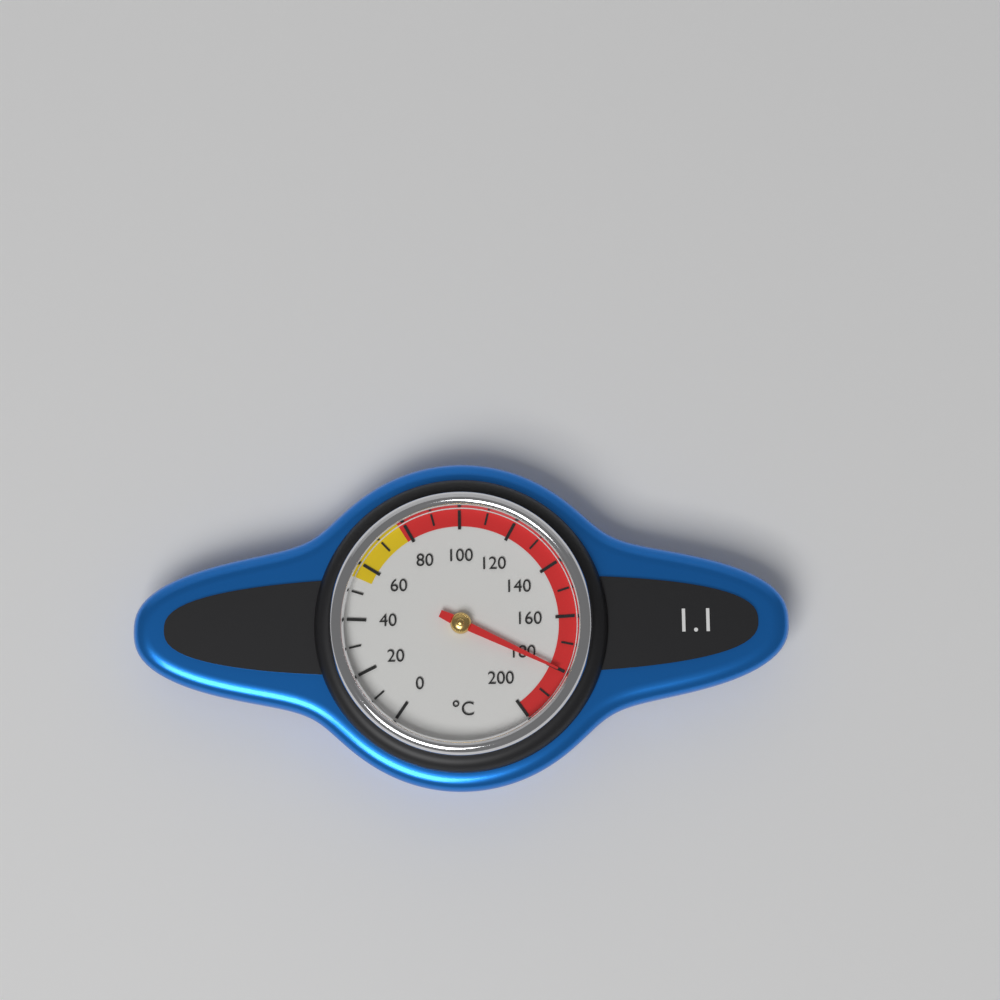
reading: 180 °C
